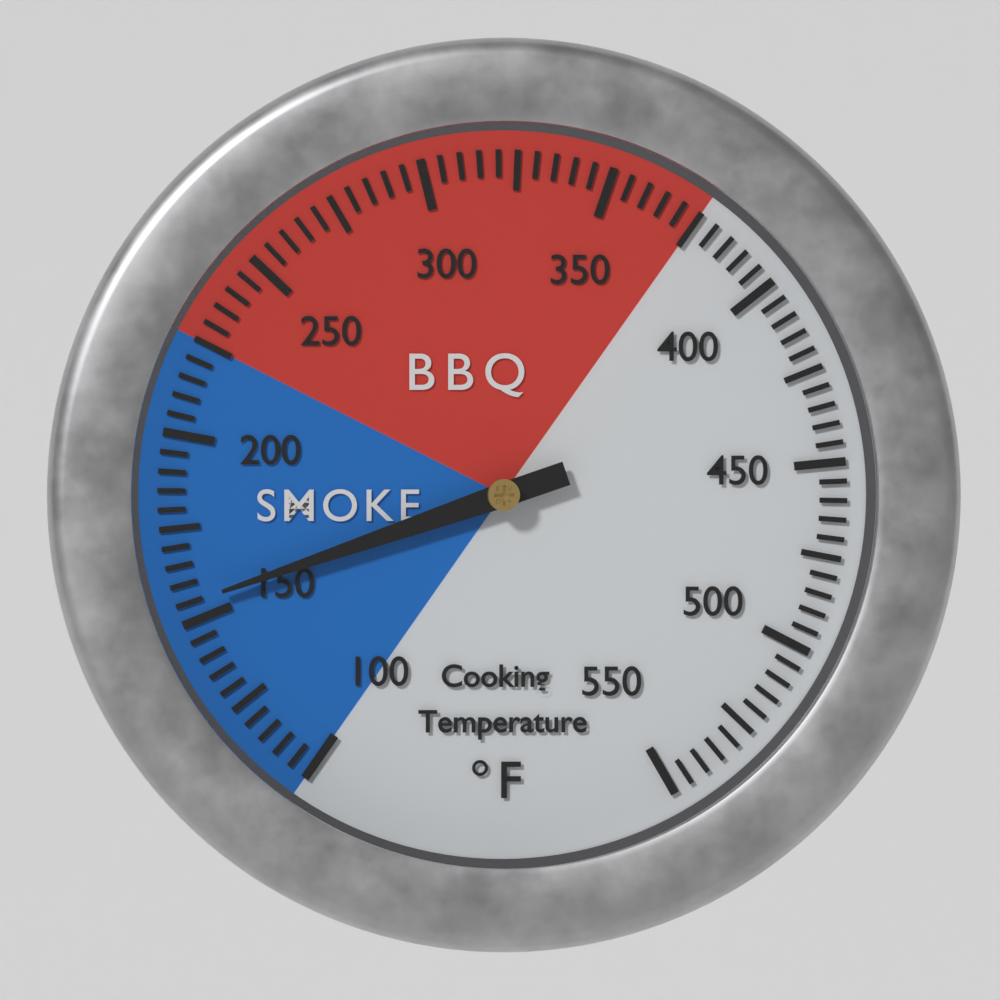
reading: 155 °F
